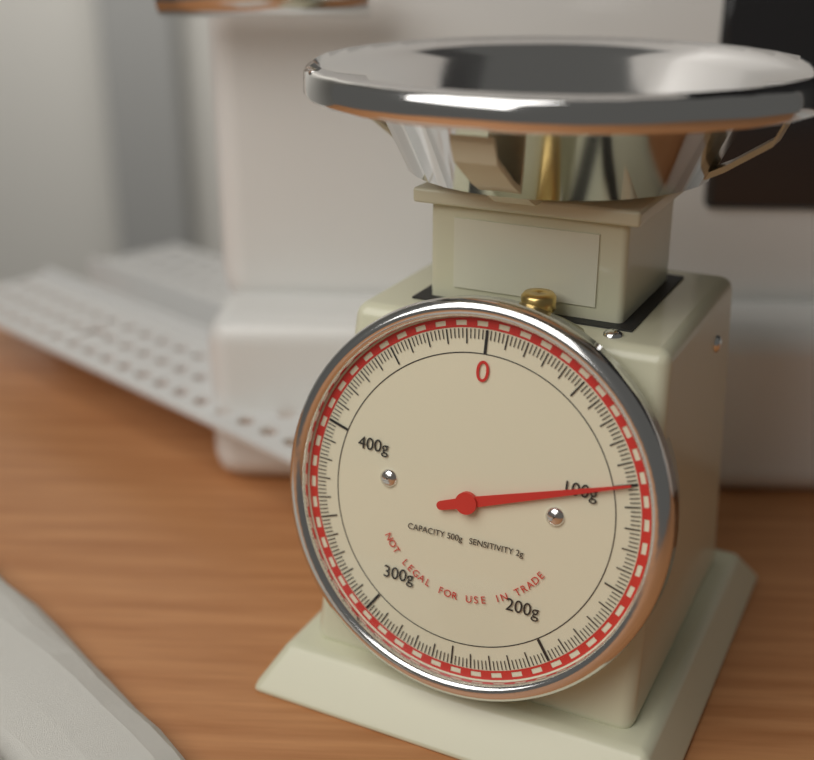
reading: 100 g
